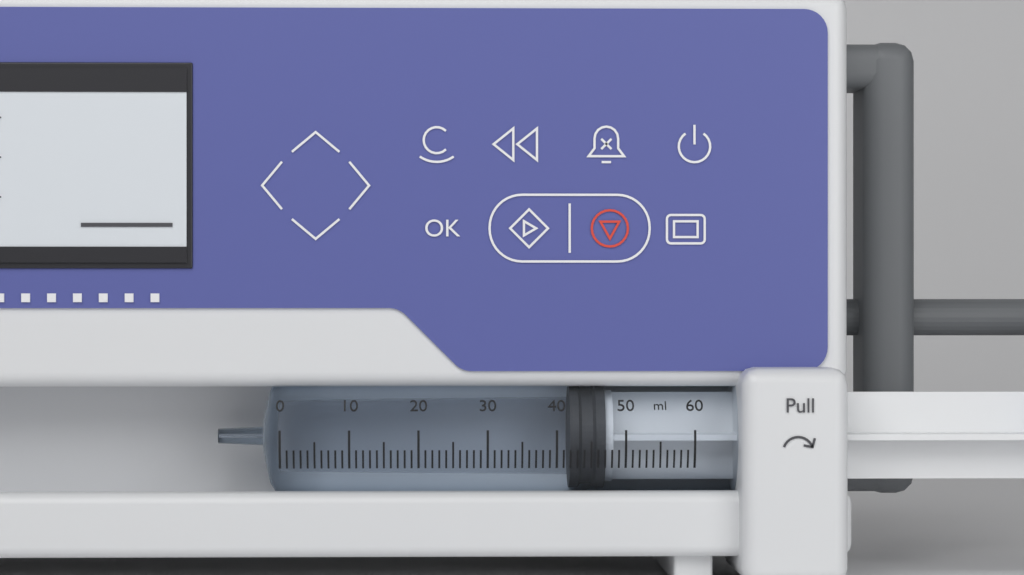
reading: 42 ml
